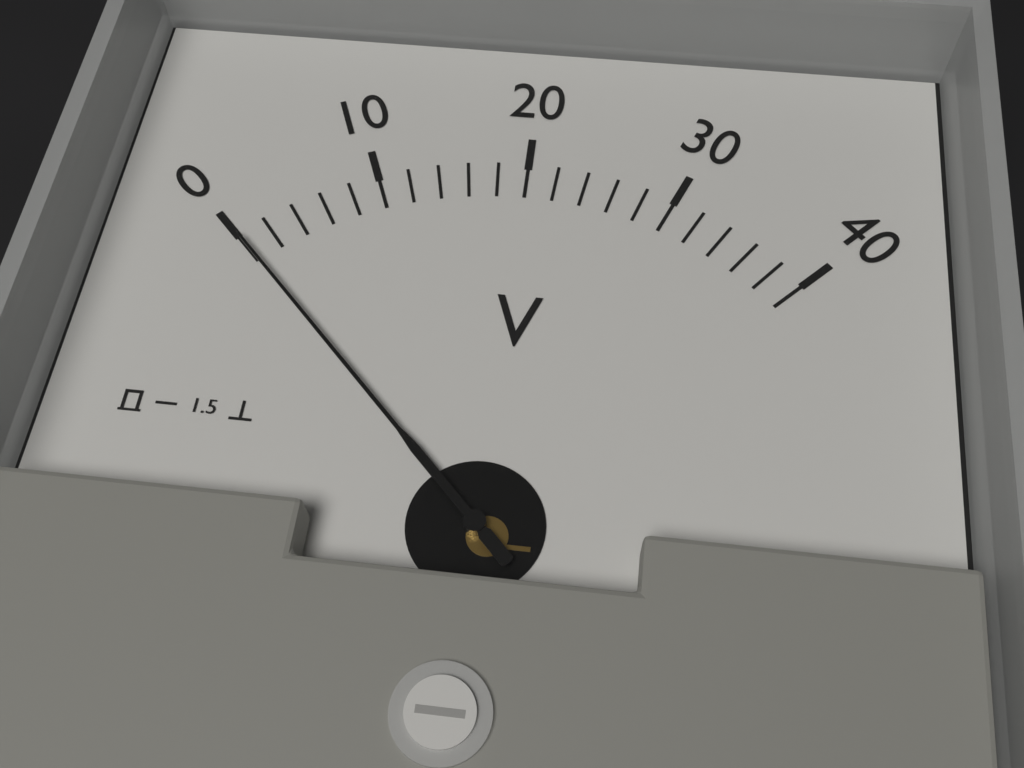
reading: 0 V
